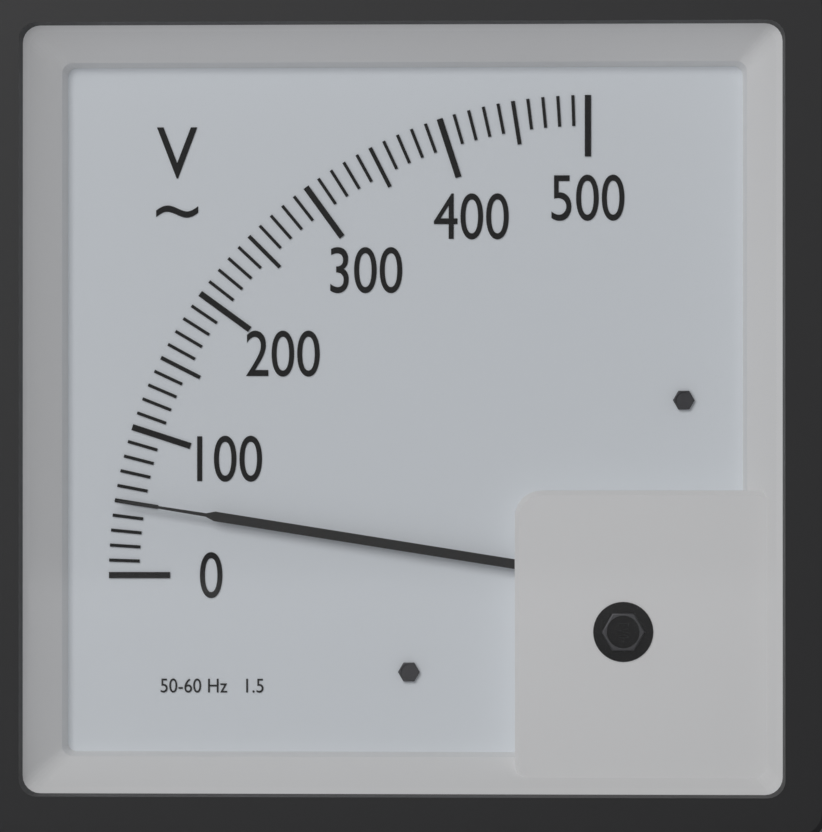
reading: 50 V
